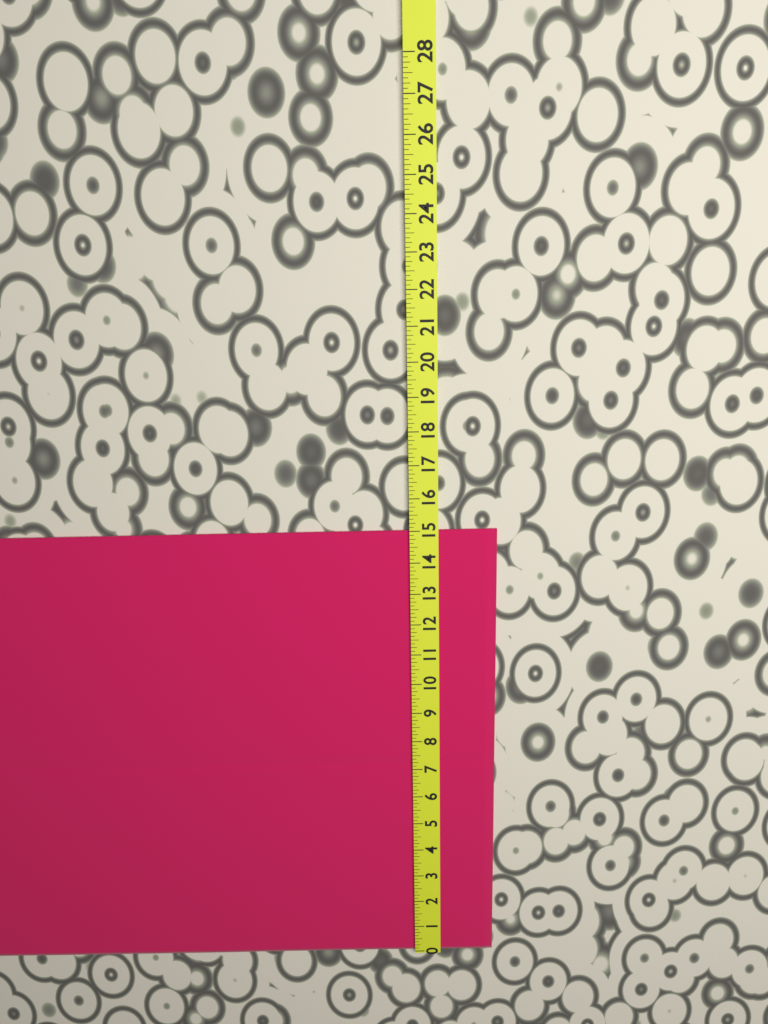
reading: 15.000 (no unit)
